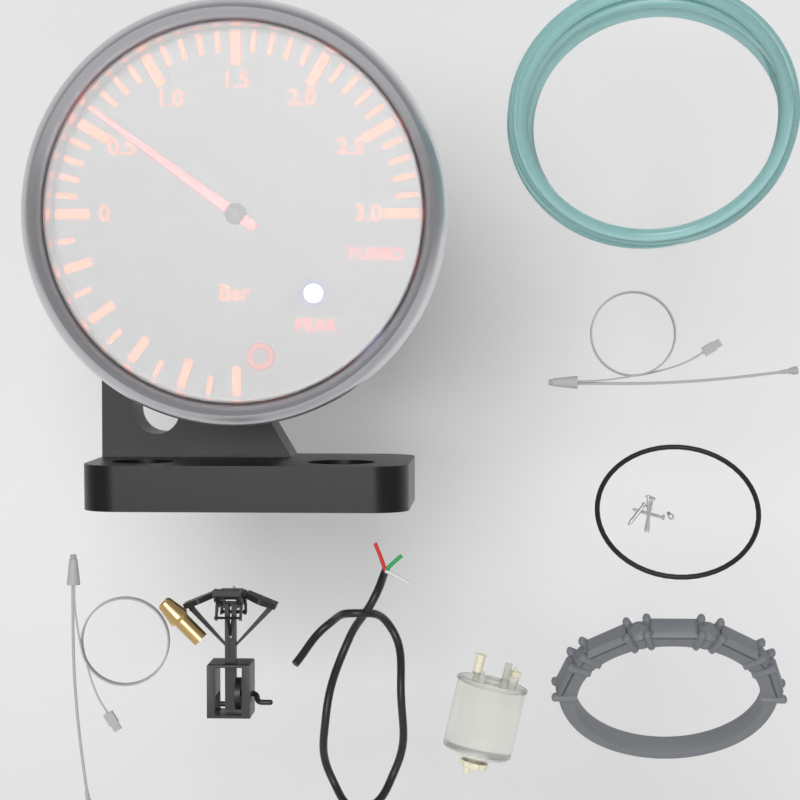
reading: 0.6 bar
